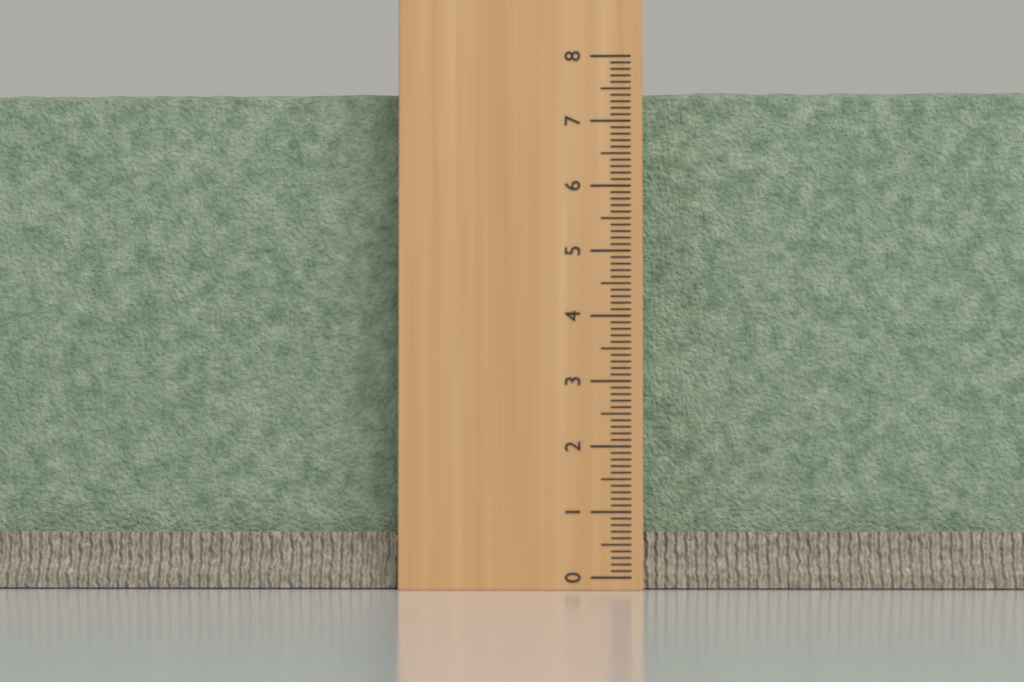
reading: 7.6 (no unit)
